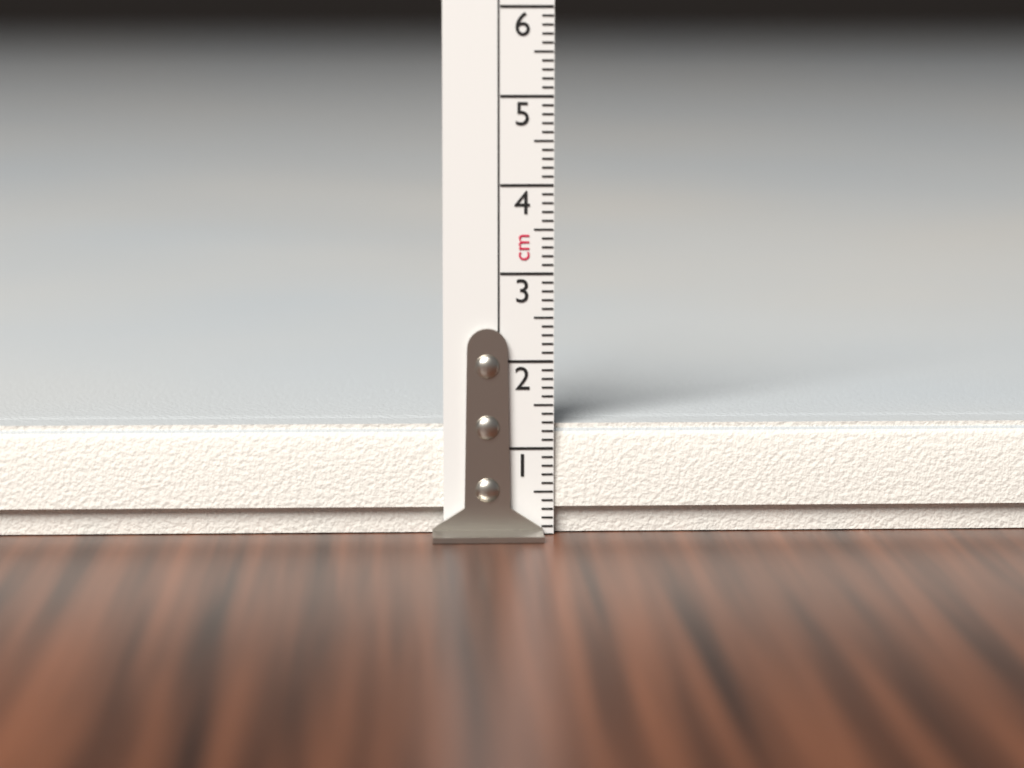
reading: 1.3 cm
